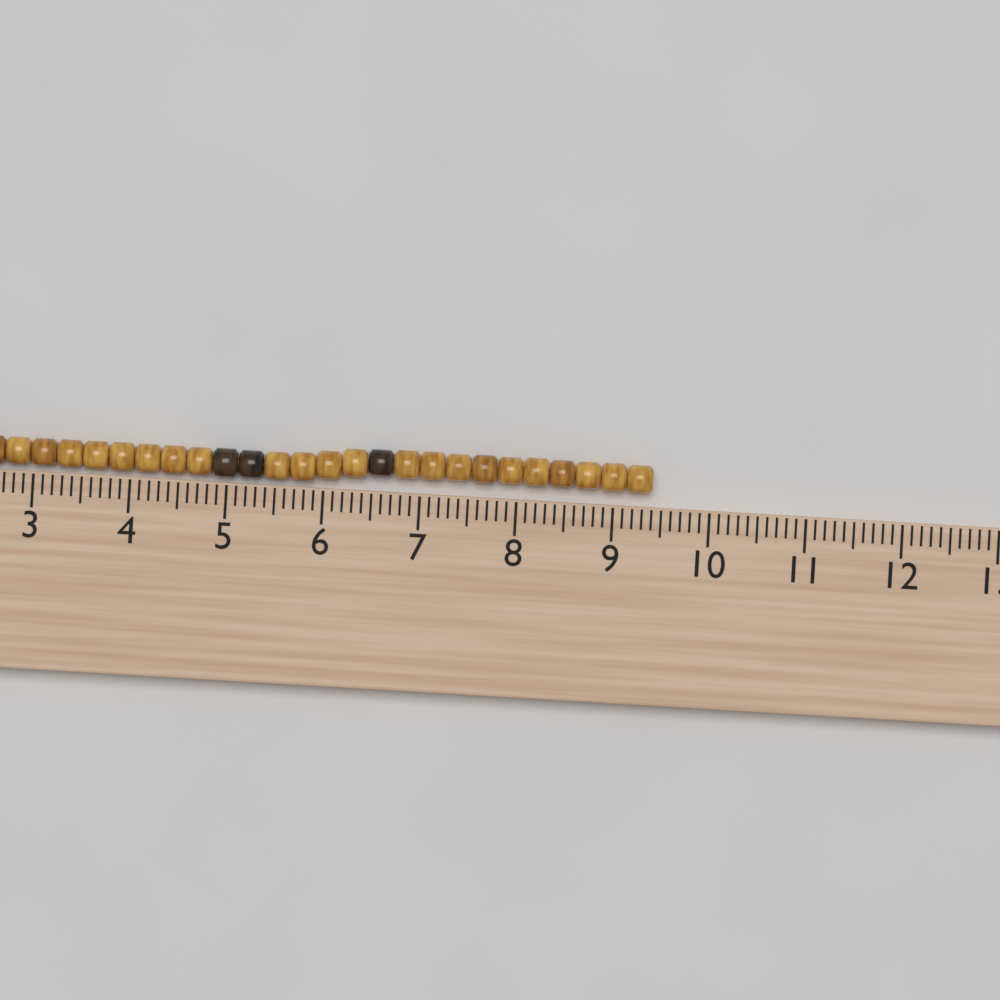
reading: 9.4 cm
